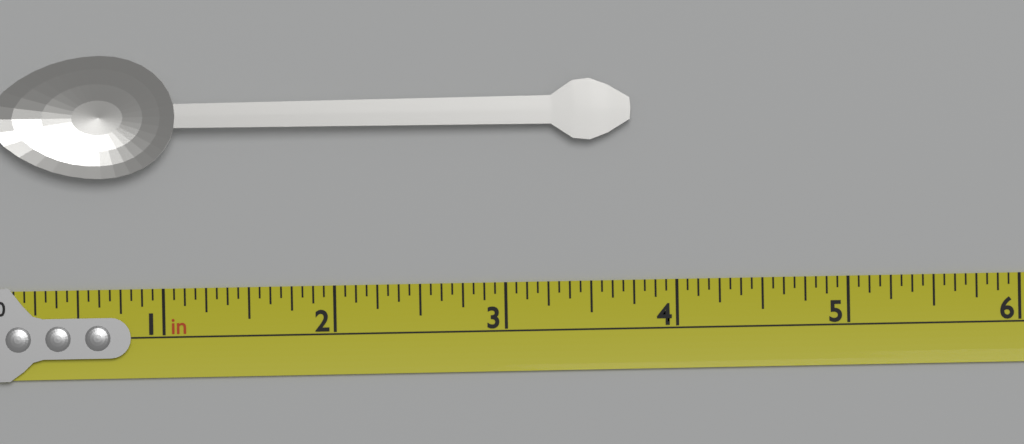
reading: 3.7500 in
